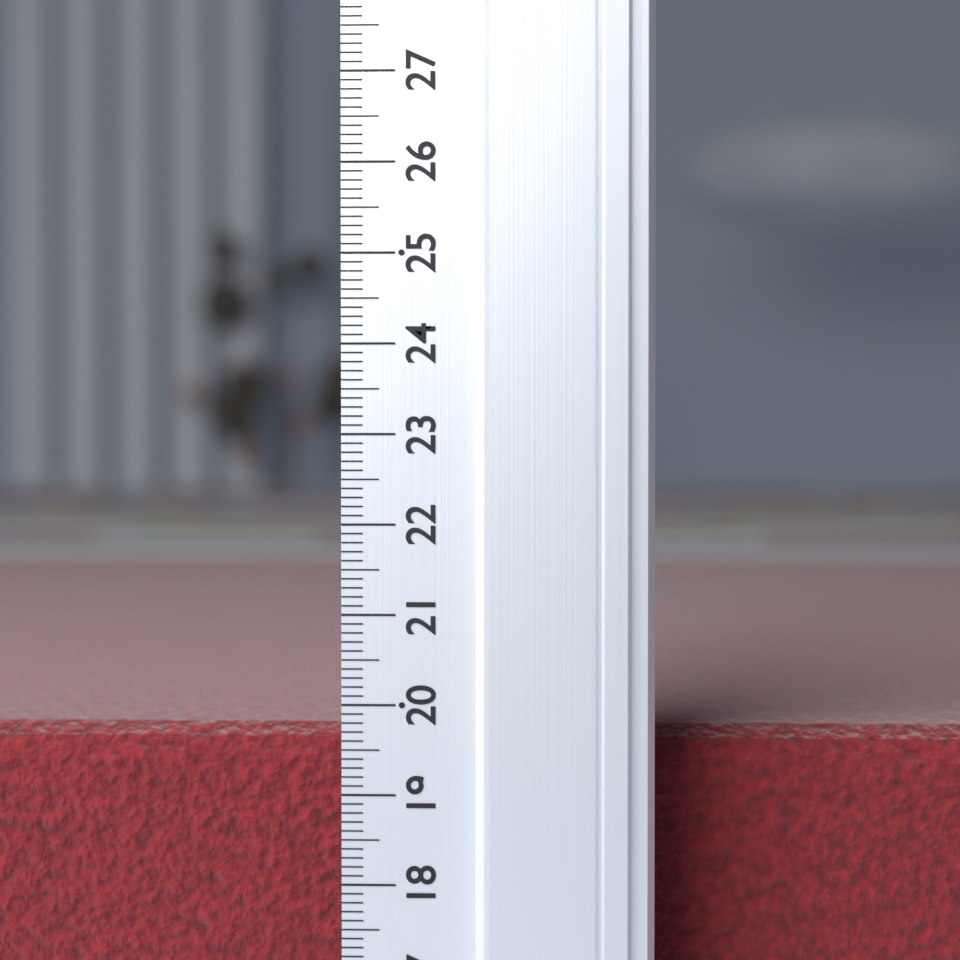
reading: 19.6 (no unit)
